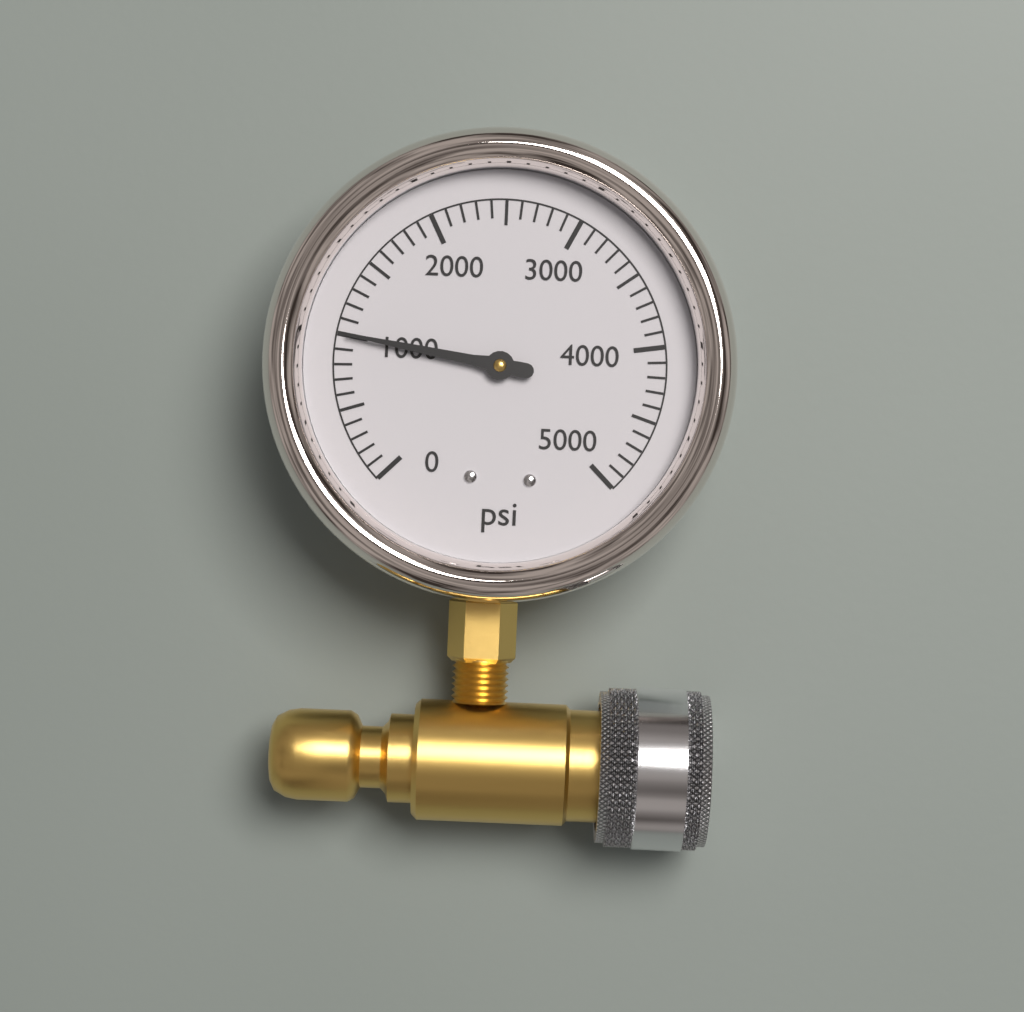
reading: 1000 psi
